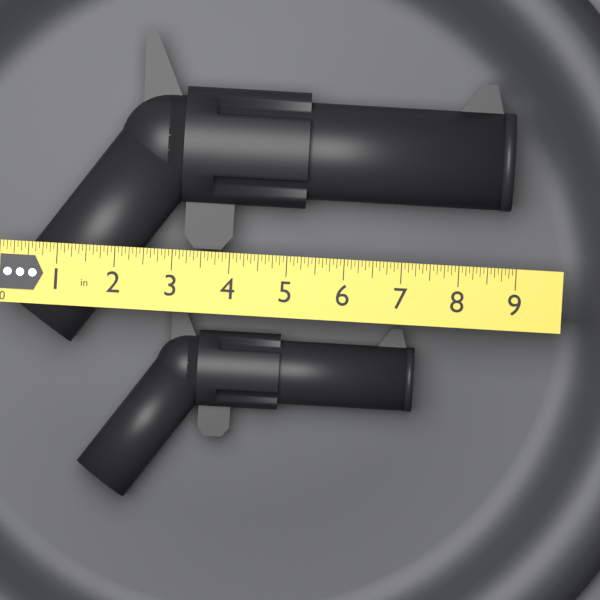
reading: 8.8750 in
